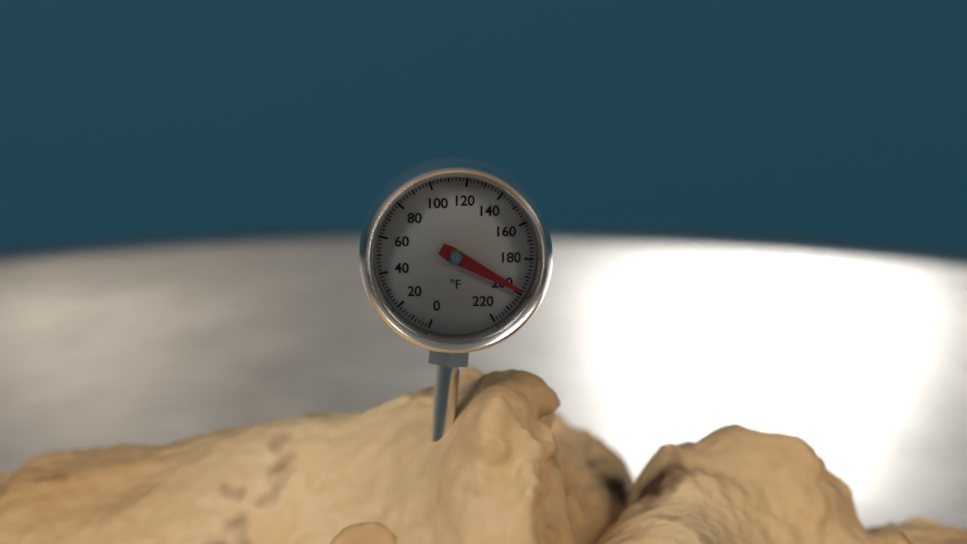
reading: 198 °F
